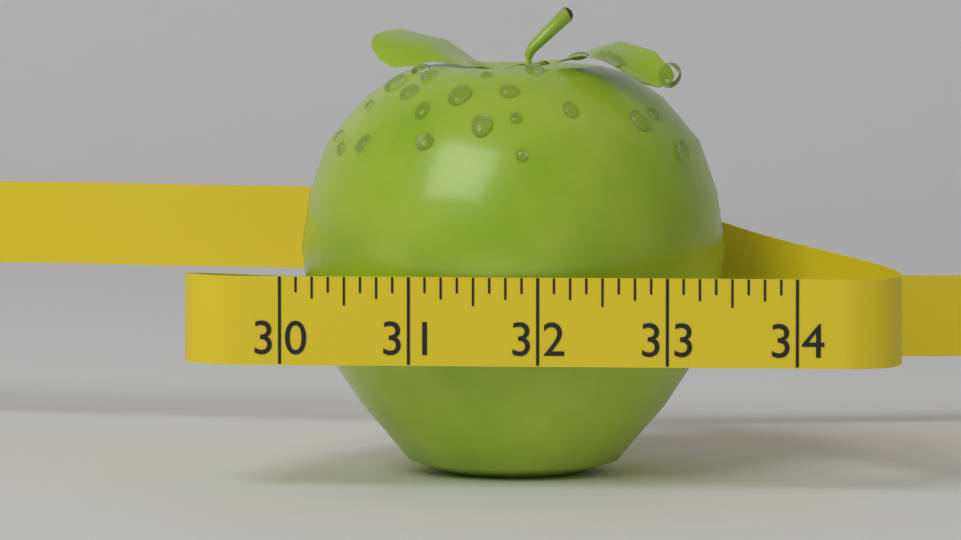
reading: 33.375 (no unit)
